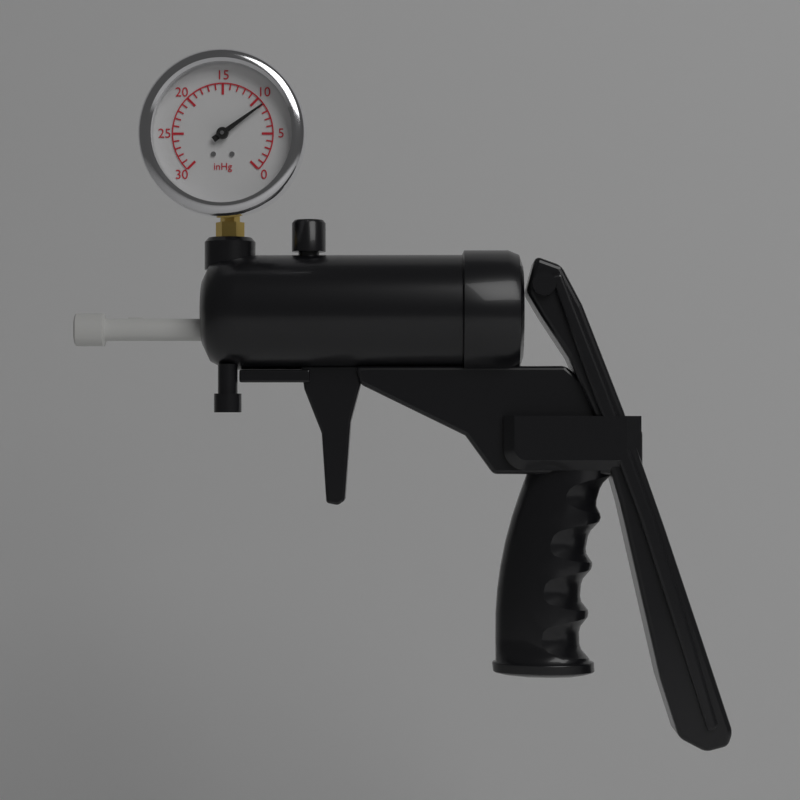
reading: 9 inHg
